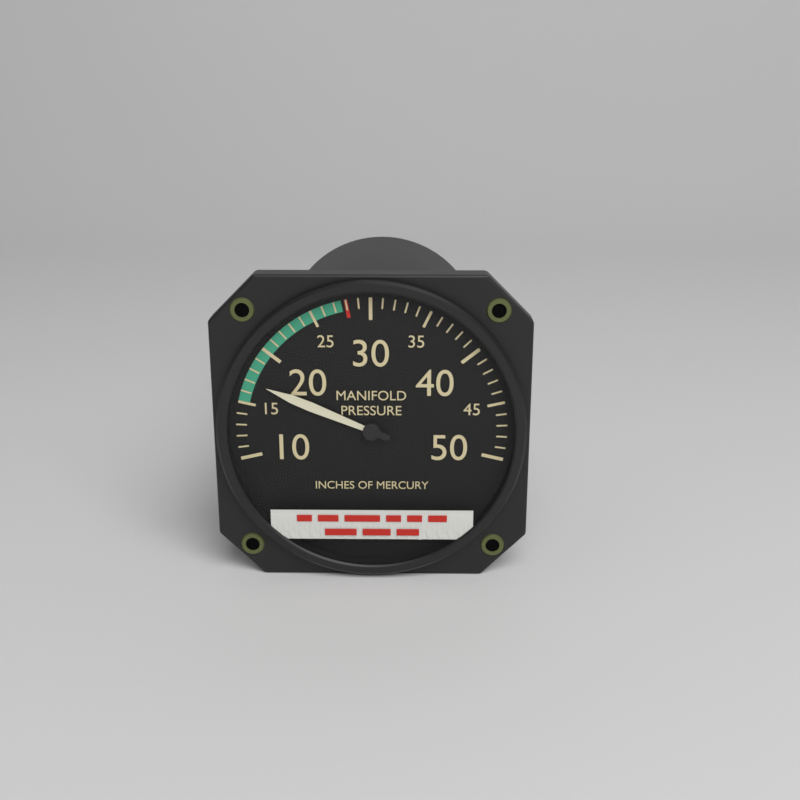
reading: 17 inHg
